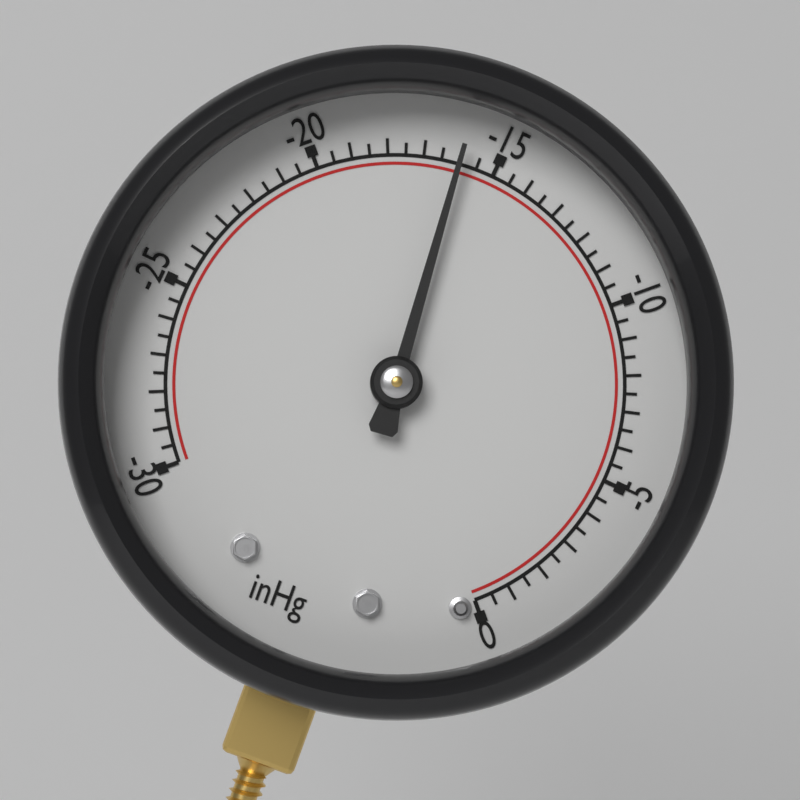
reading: -16.0 inHg
